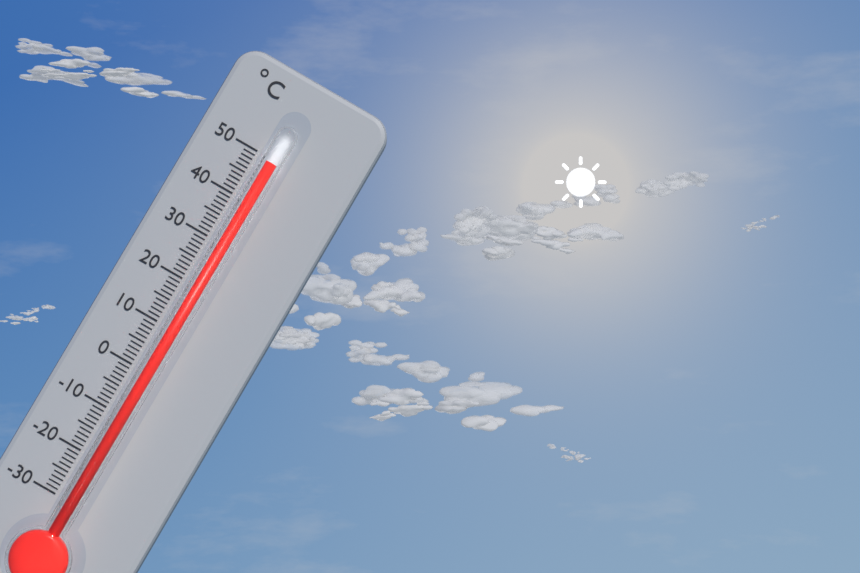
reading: 49 °C
